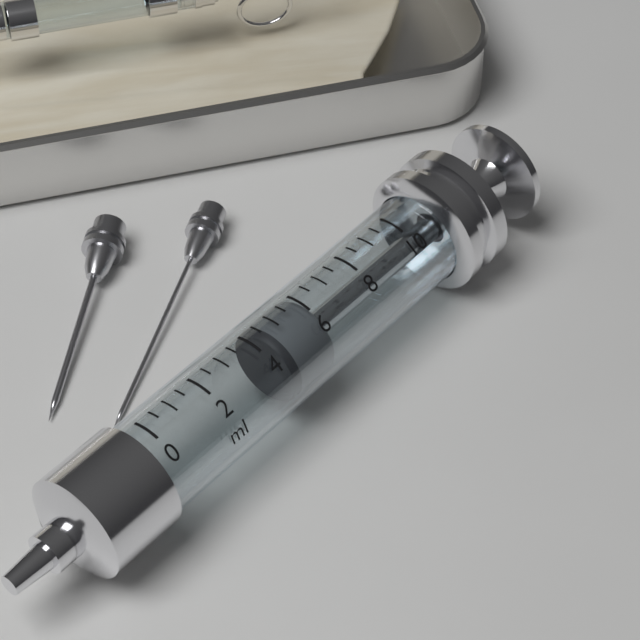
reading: 4.5 ml
